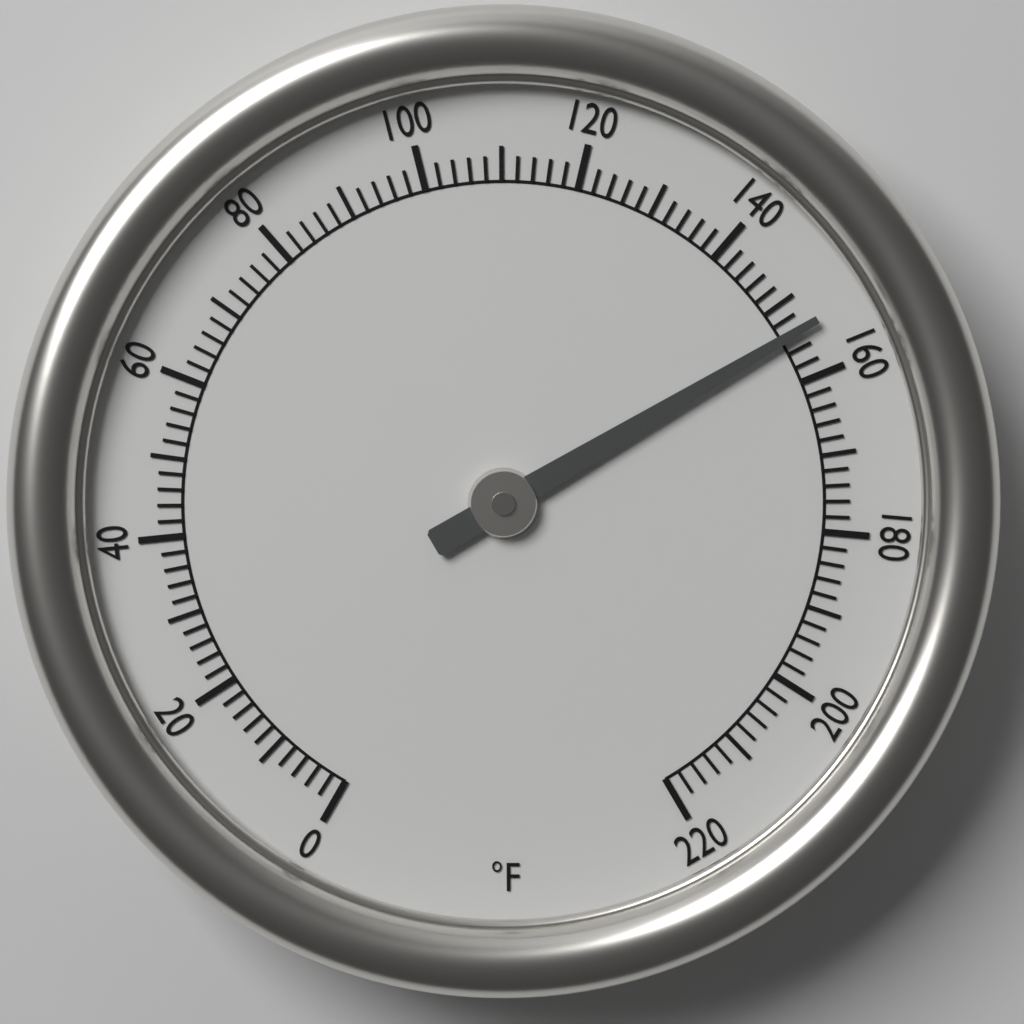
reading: 154 °F
